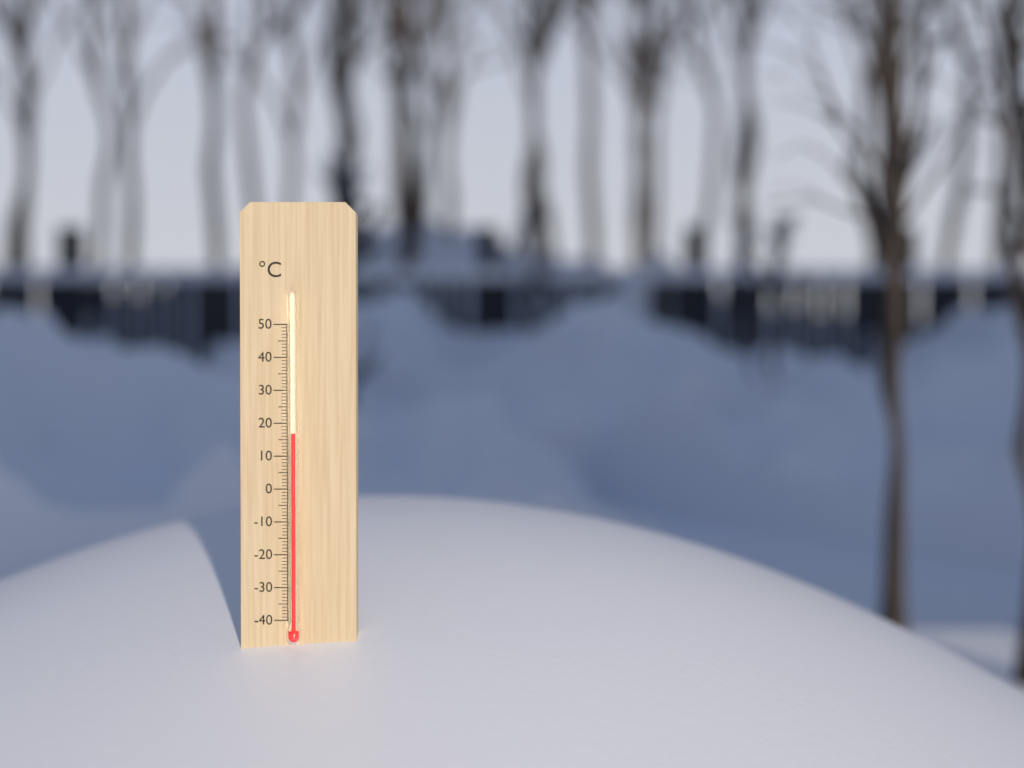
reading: 17 °C
